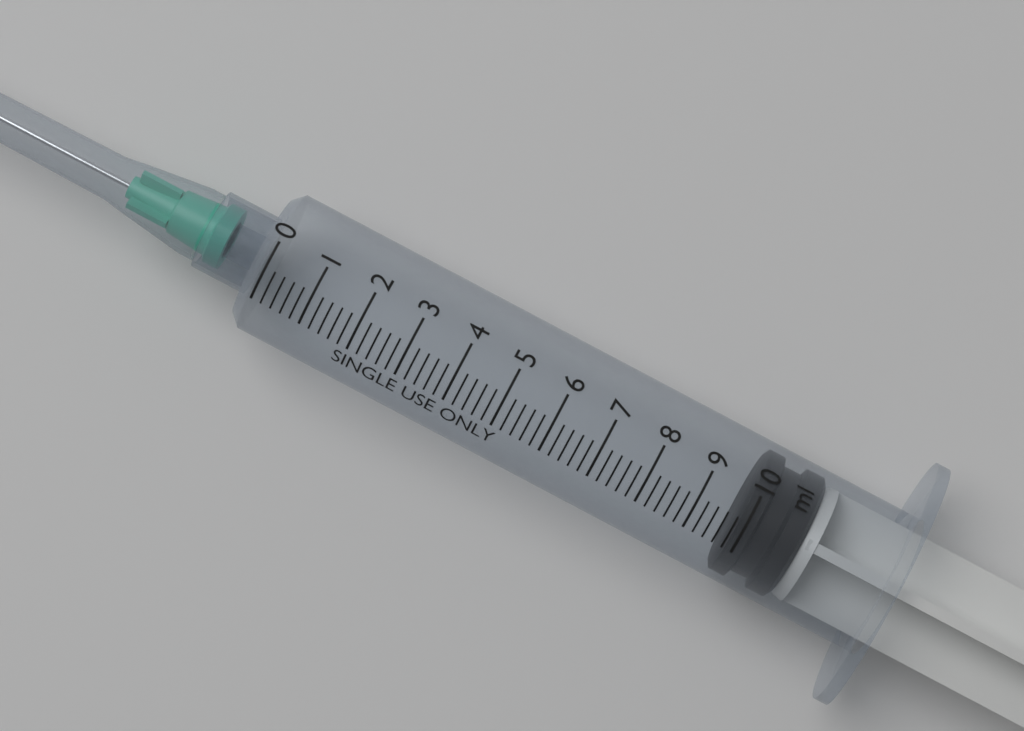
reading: 9.8 ml
